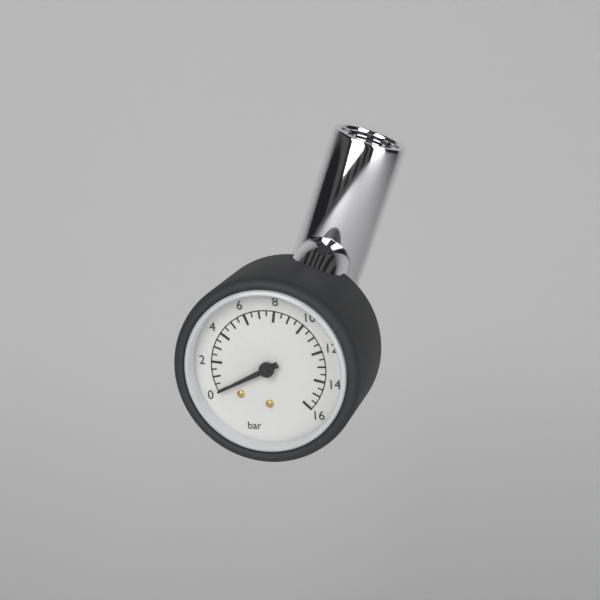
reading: 0.0 bar
